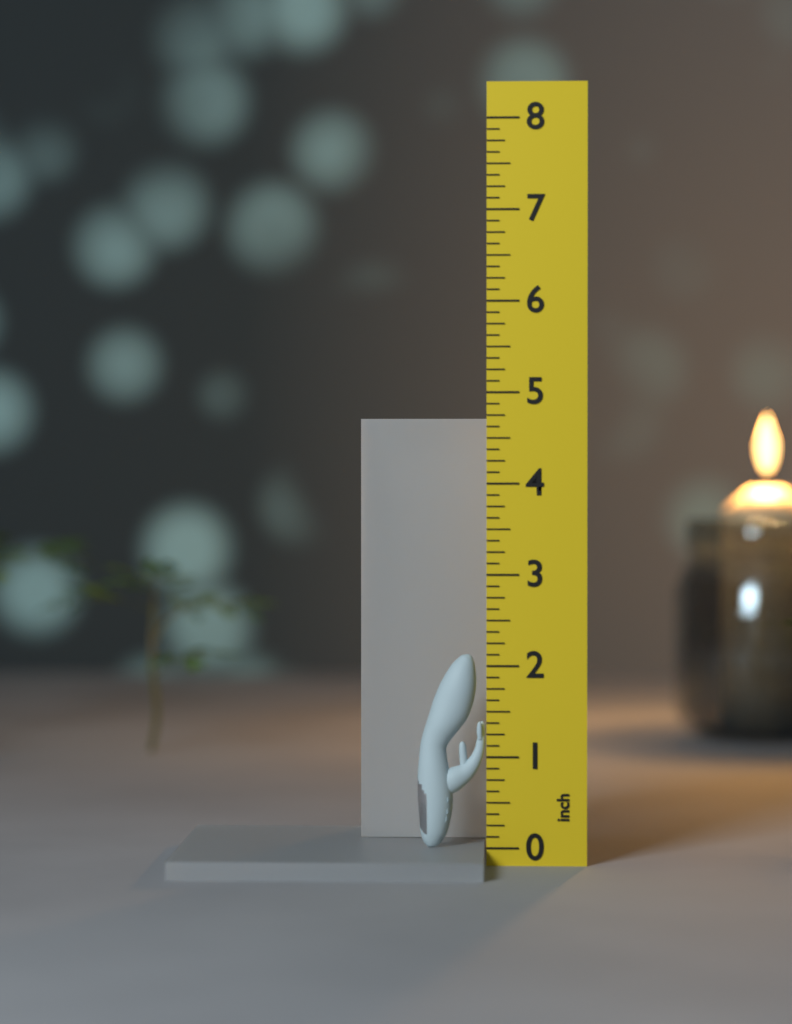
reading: 2.125 inch
